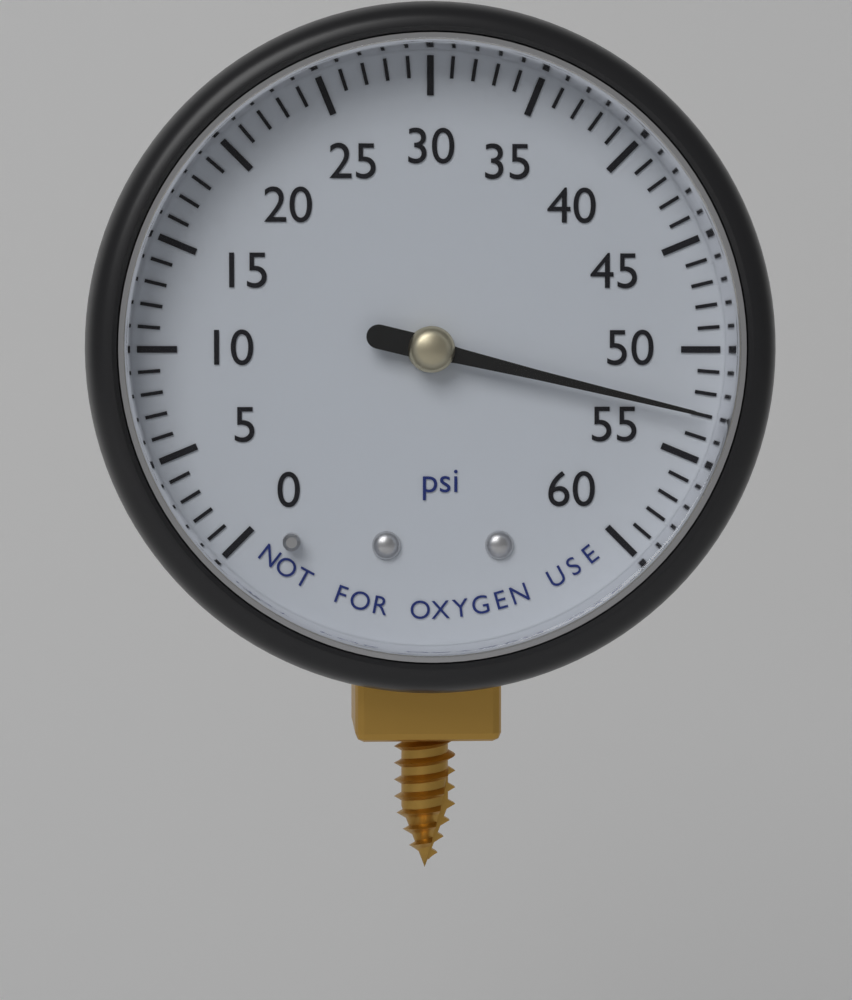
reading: 53 psi
